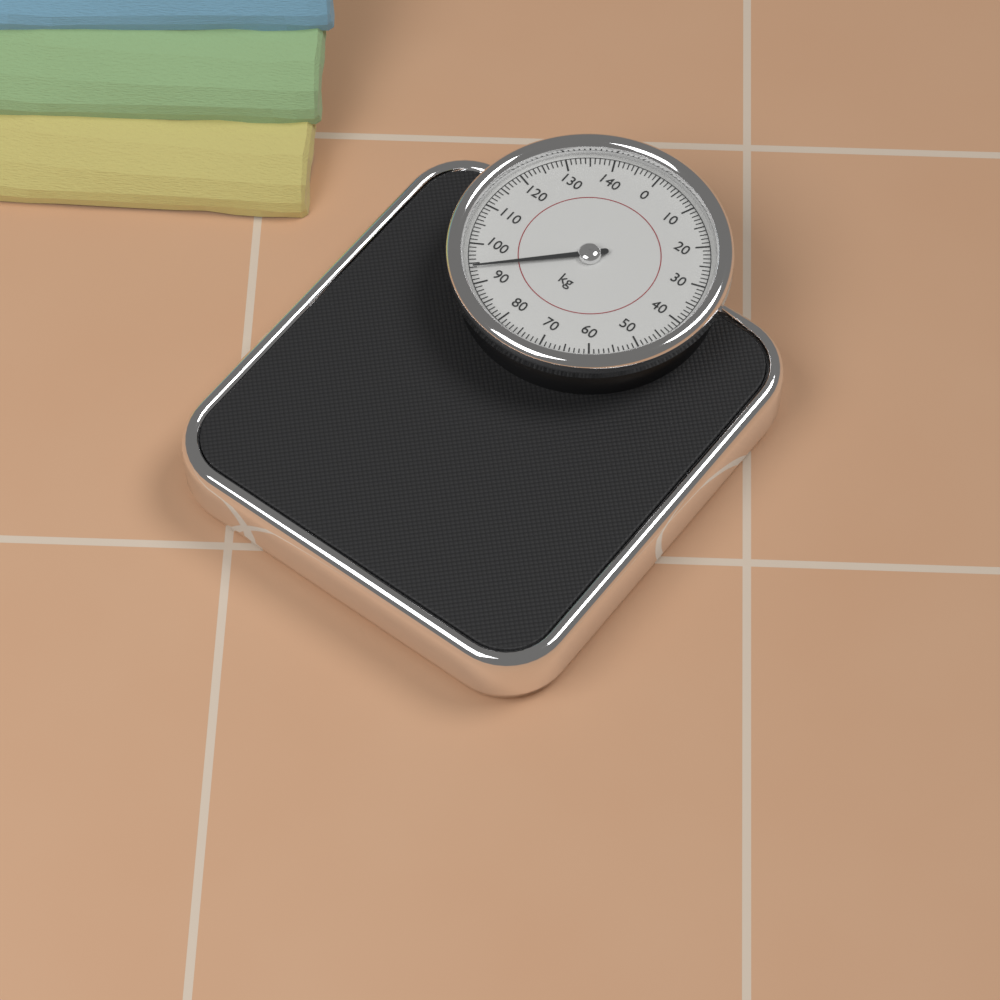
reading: 94 kg
